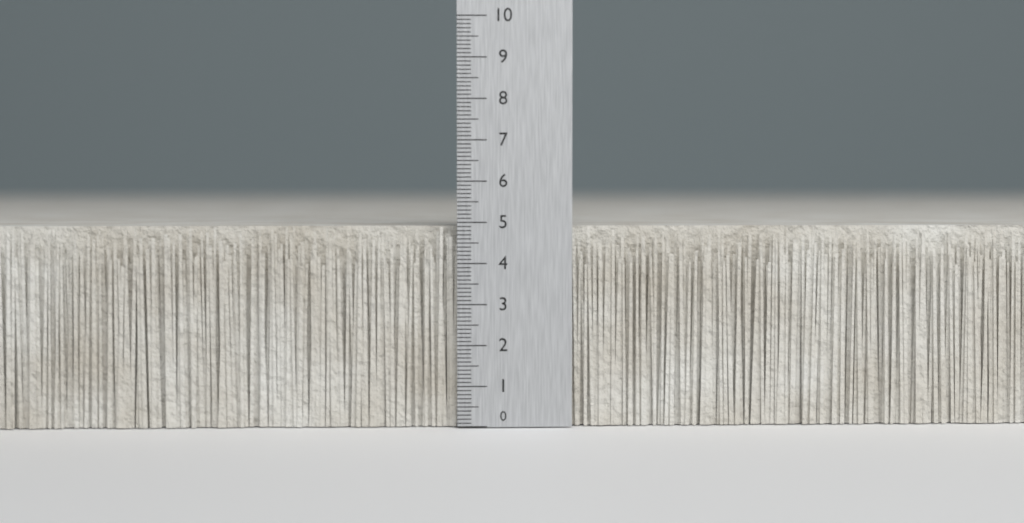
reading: 4.9 (no unit)
